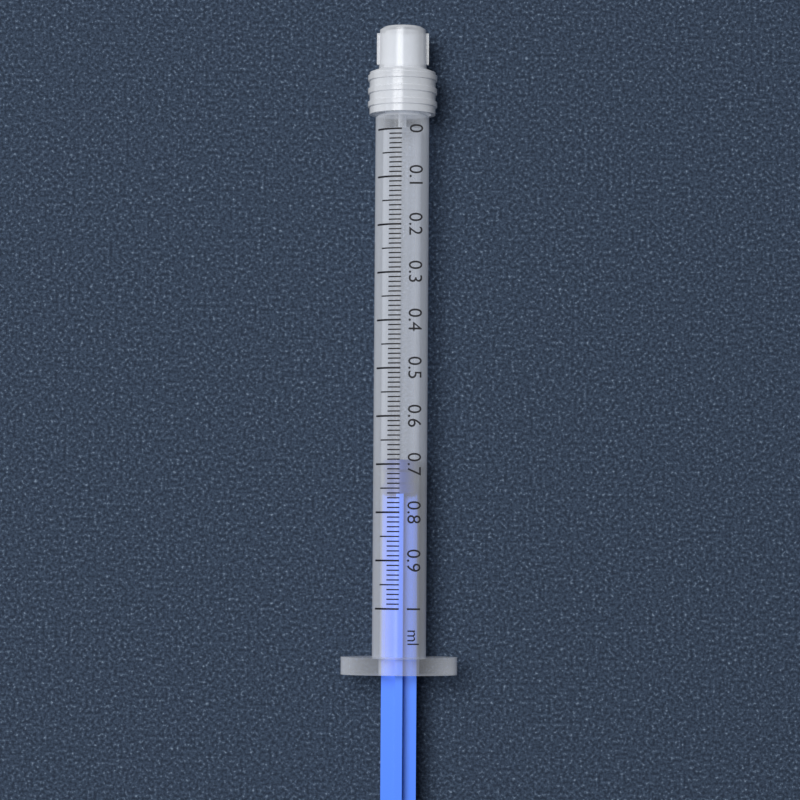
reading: 0.69 ml
